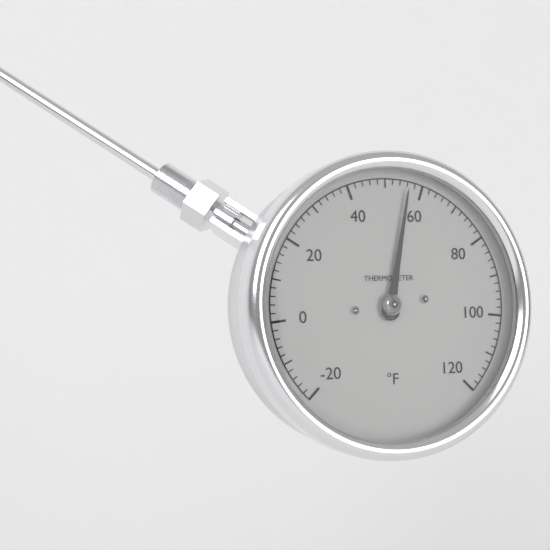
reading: 56 °F
